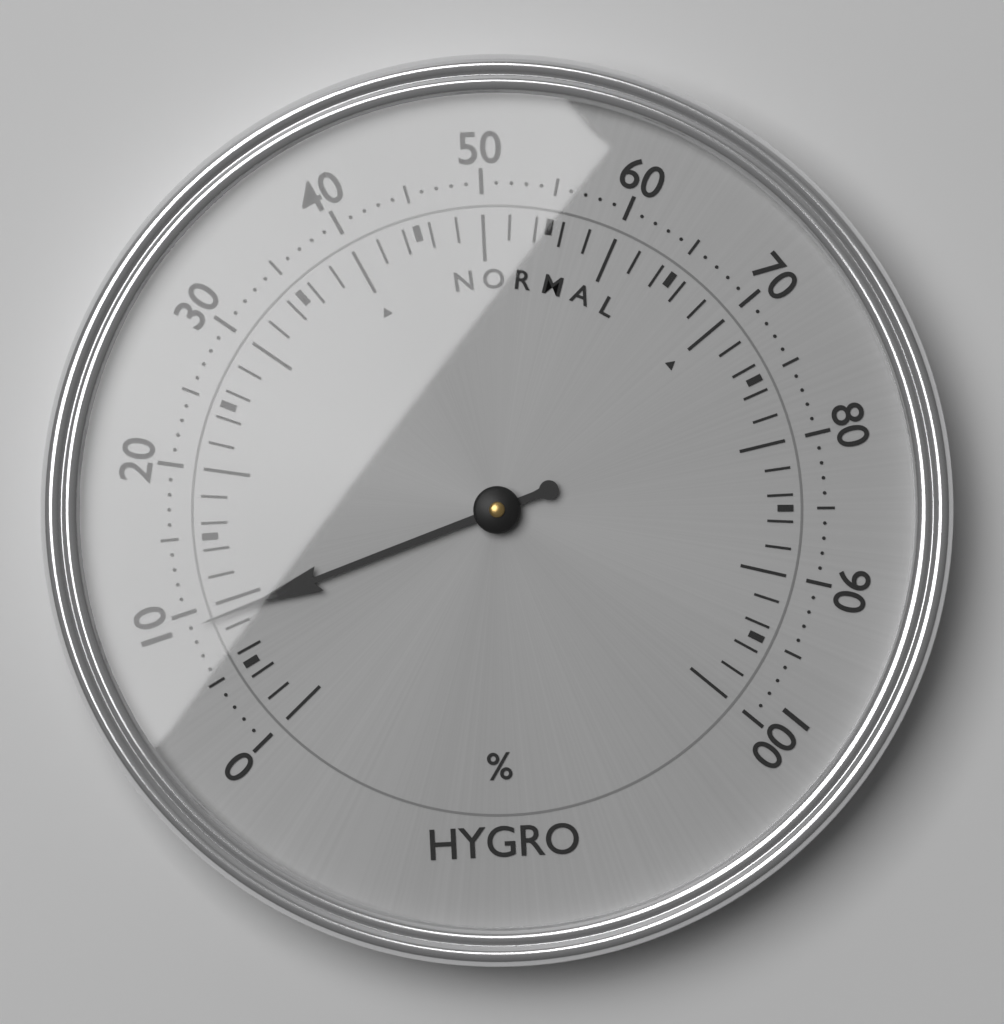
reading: 9 %
